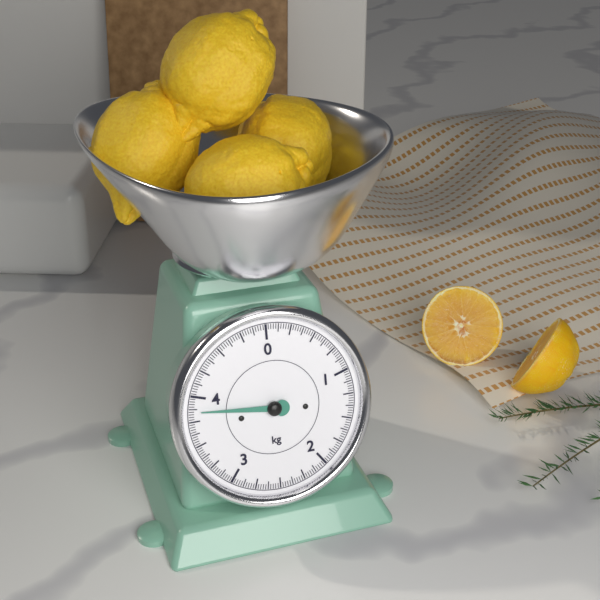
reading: 3.850 kg
